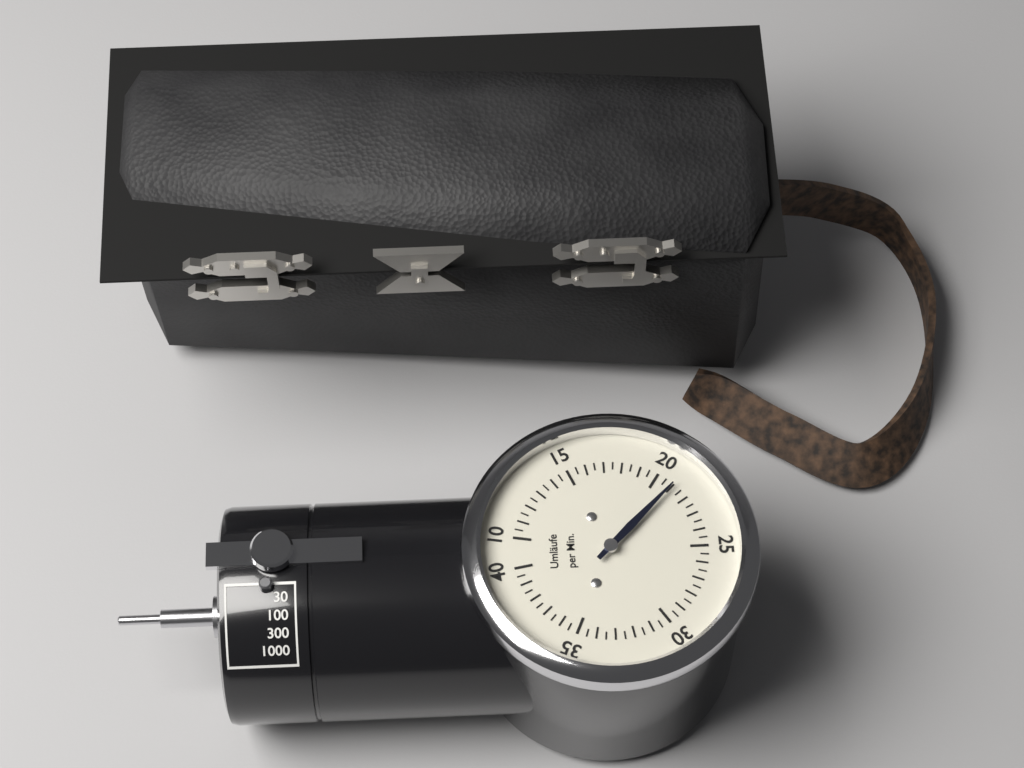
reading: 21.0 Umläufe per Min.
